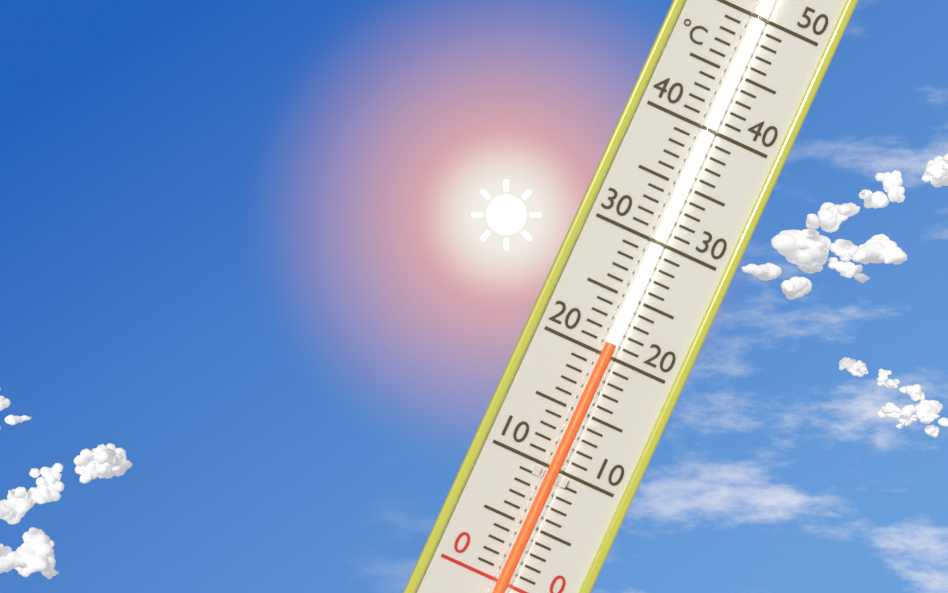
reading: 21 °C
